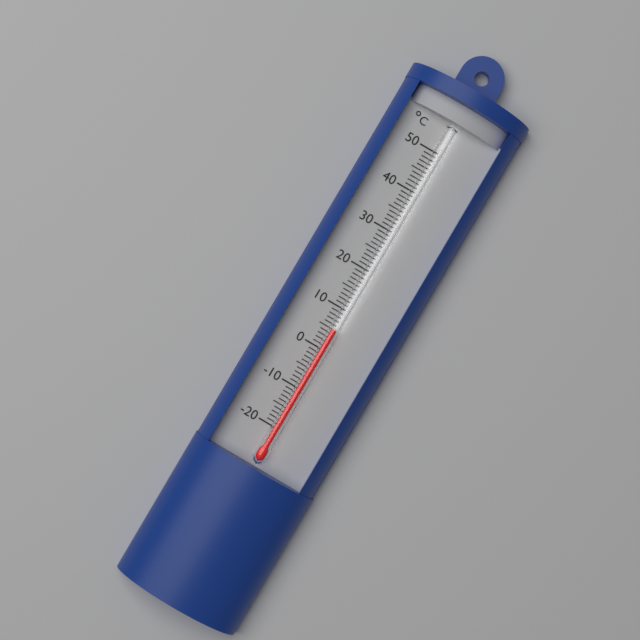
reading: 5 °C
